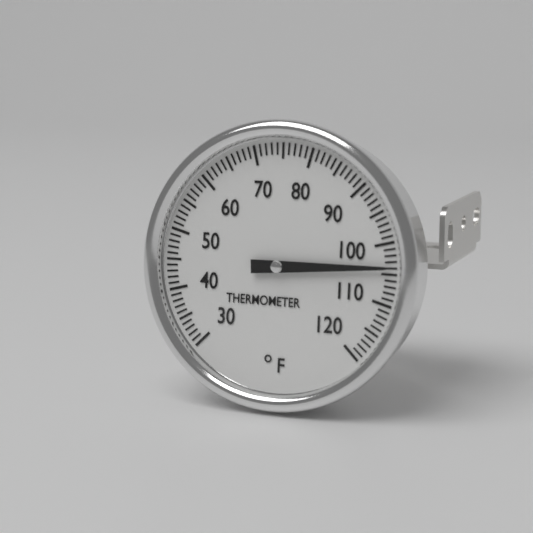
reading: 104 °F
